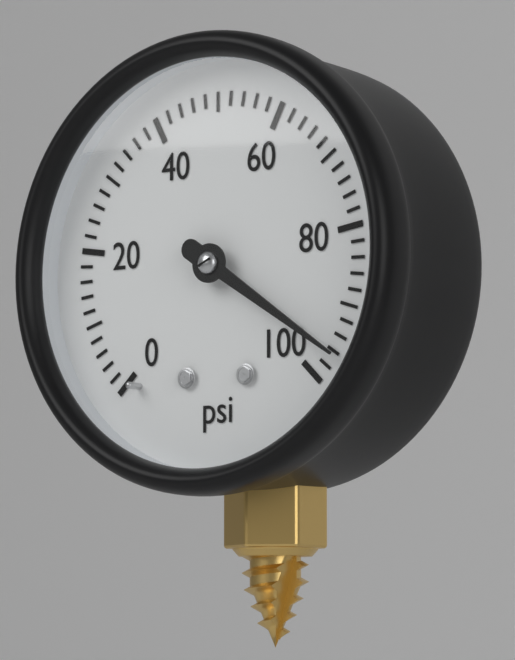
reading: 96 psi
